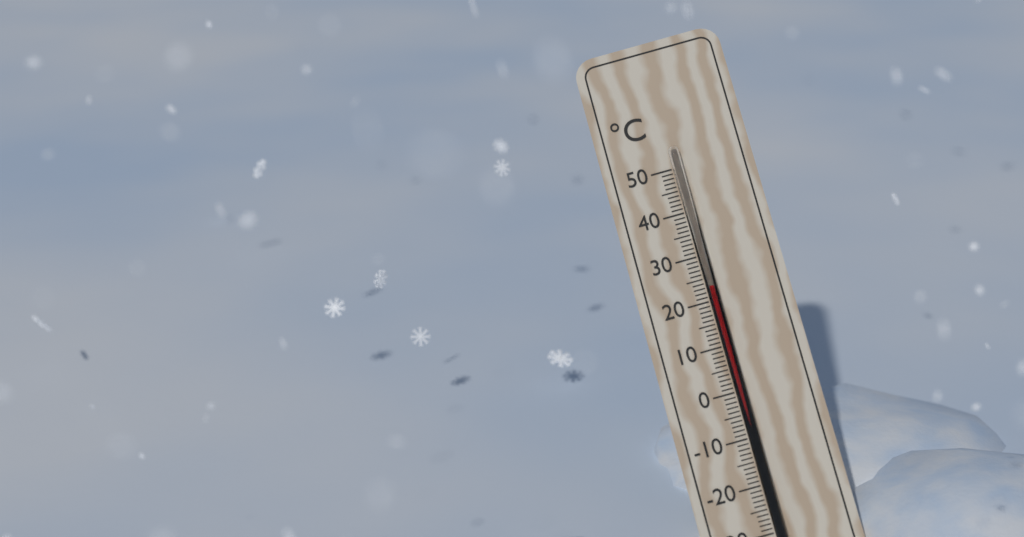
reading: 23 °C
